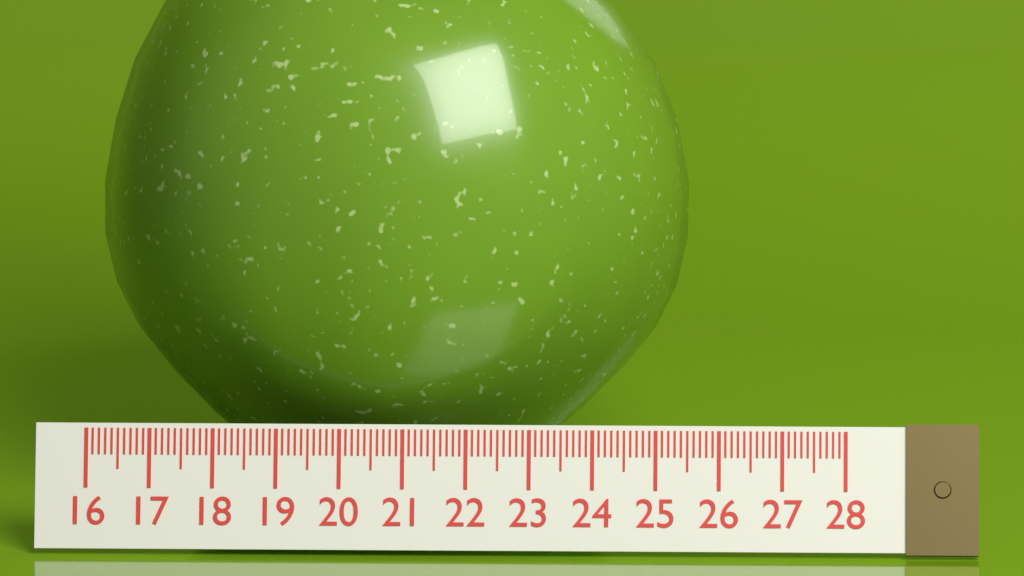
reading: 25.5 (no unit)
